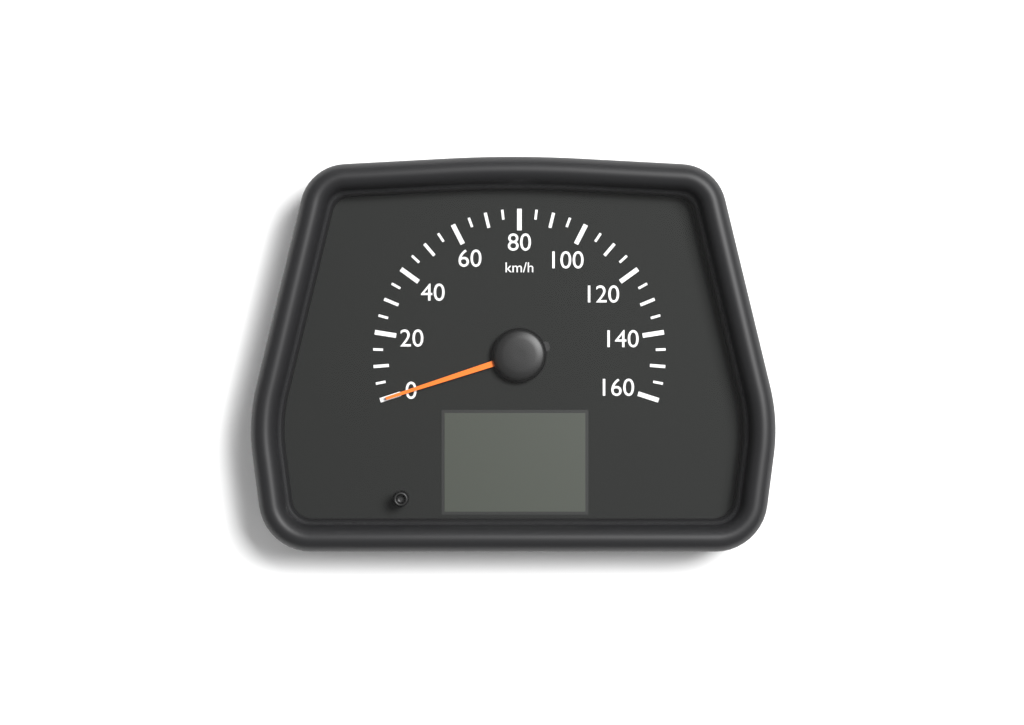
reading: 0 km/h
